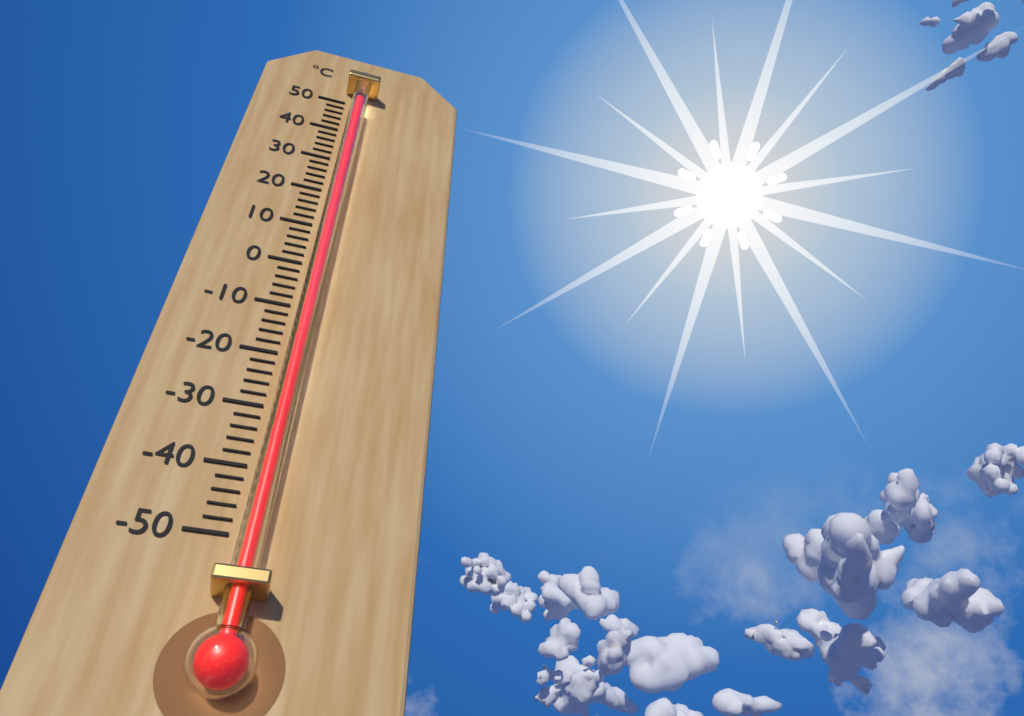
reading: 48 °C
